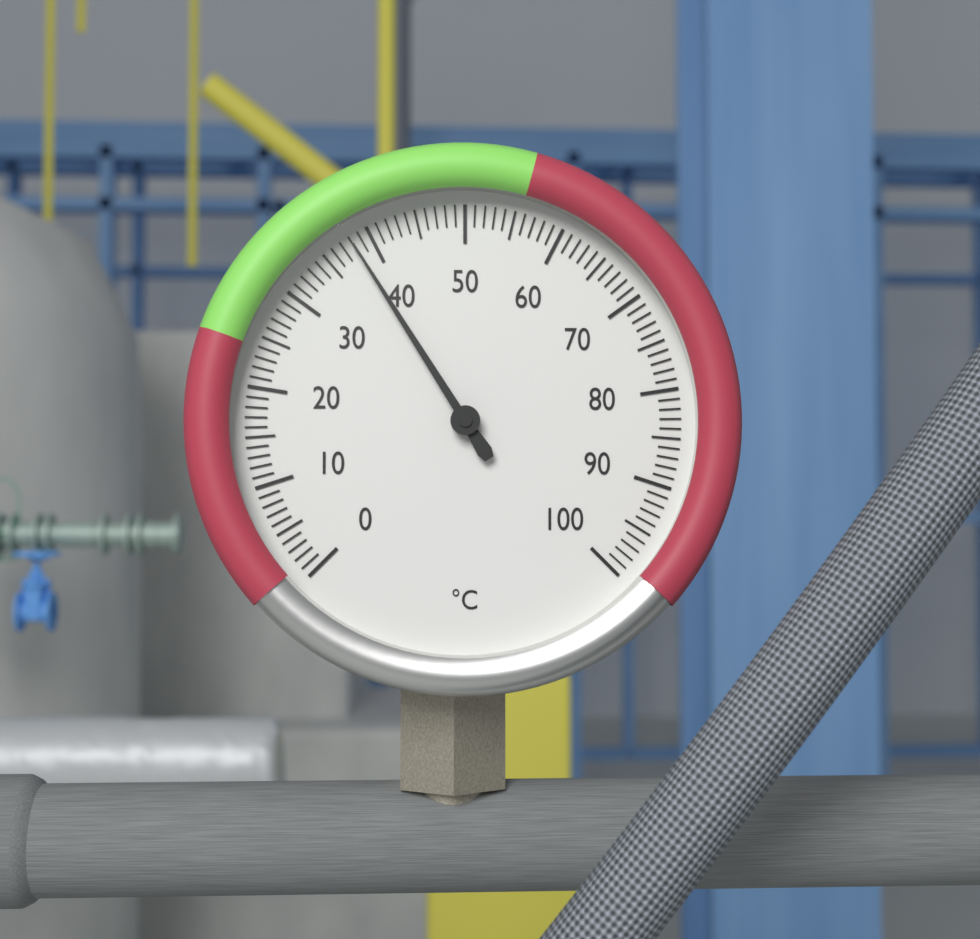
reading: 38 °C
